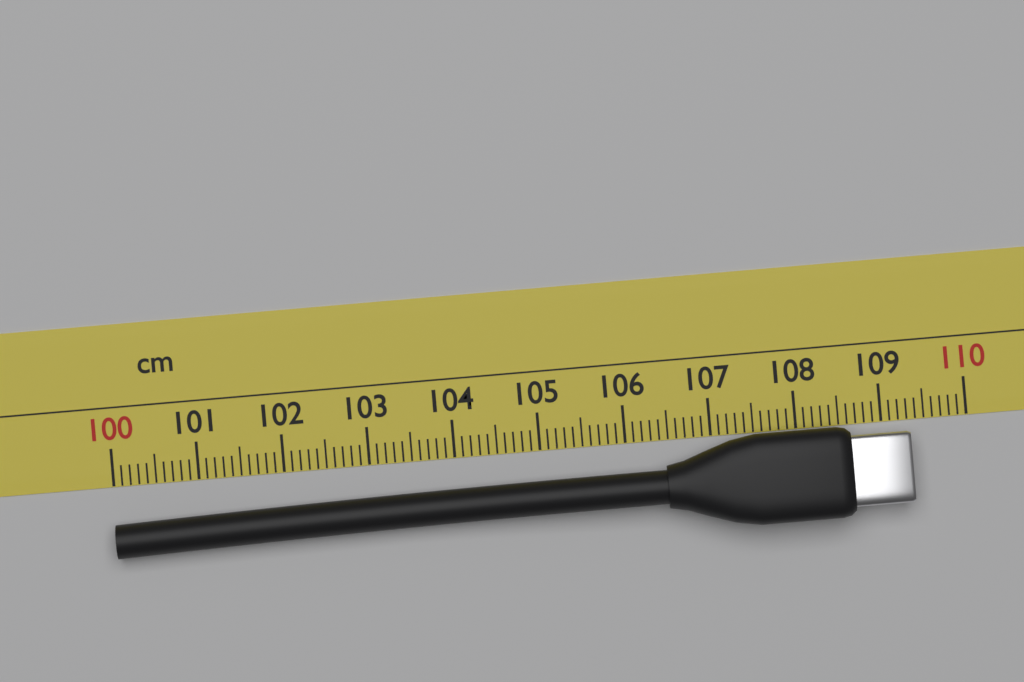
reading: 109.3 cm
